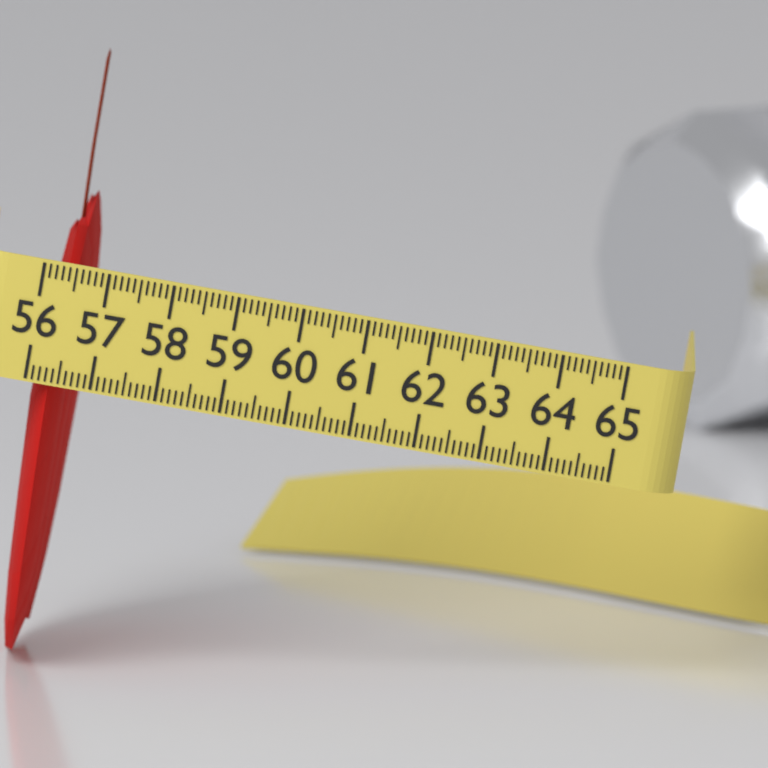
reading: 56.7 (no unit)
